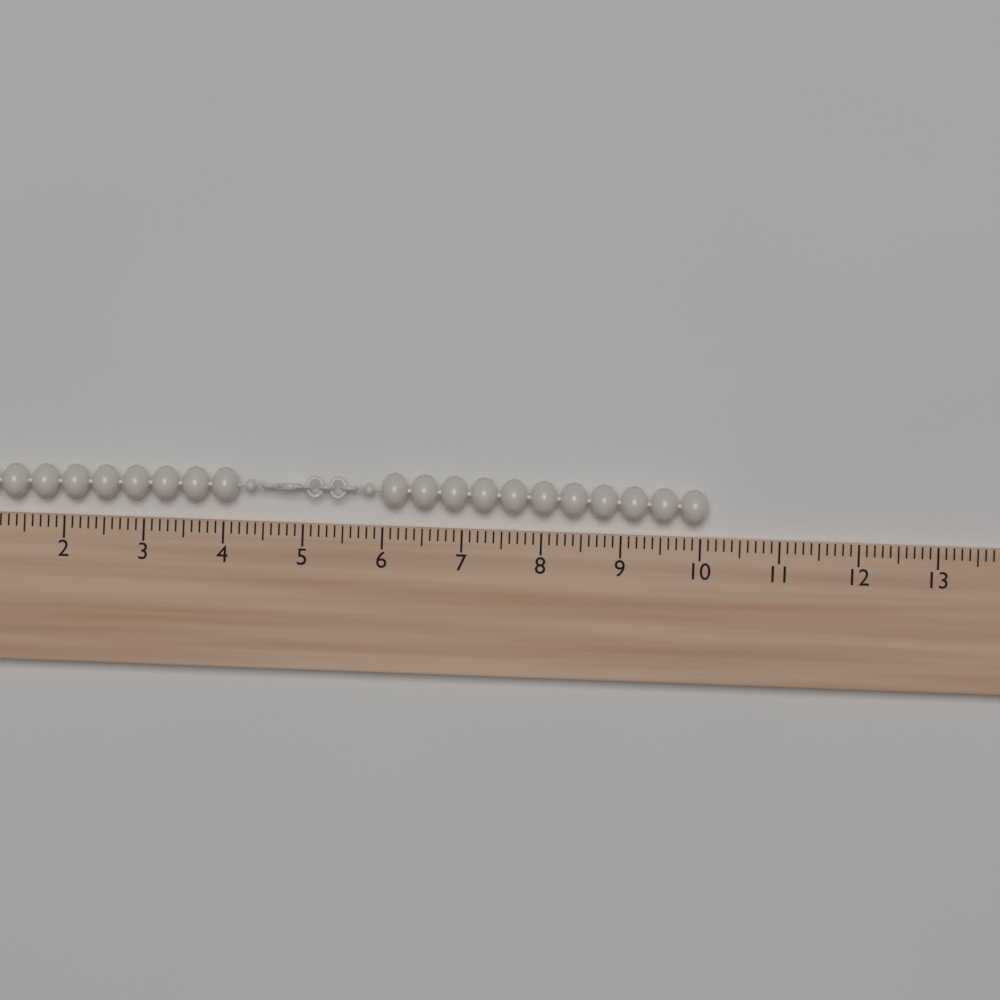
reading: 10.1 (no unit)
